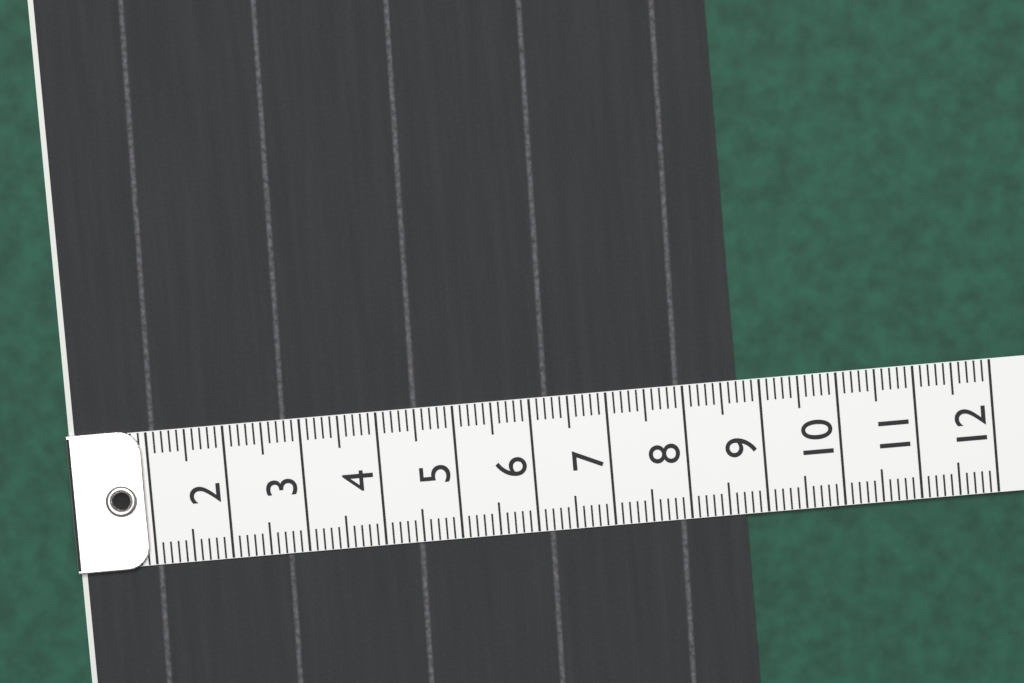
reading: 8.7 (no unit)
